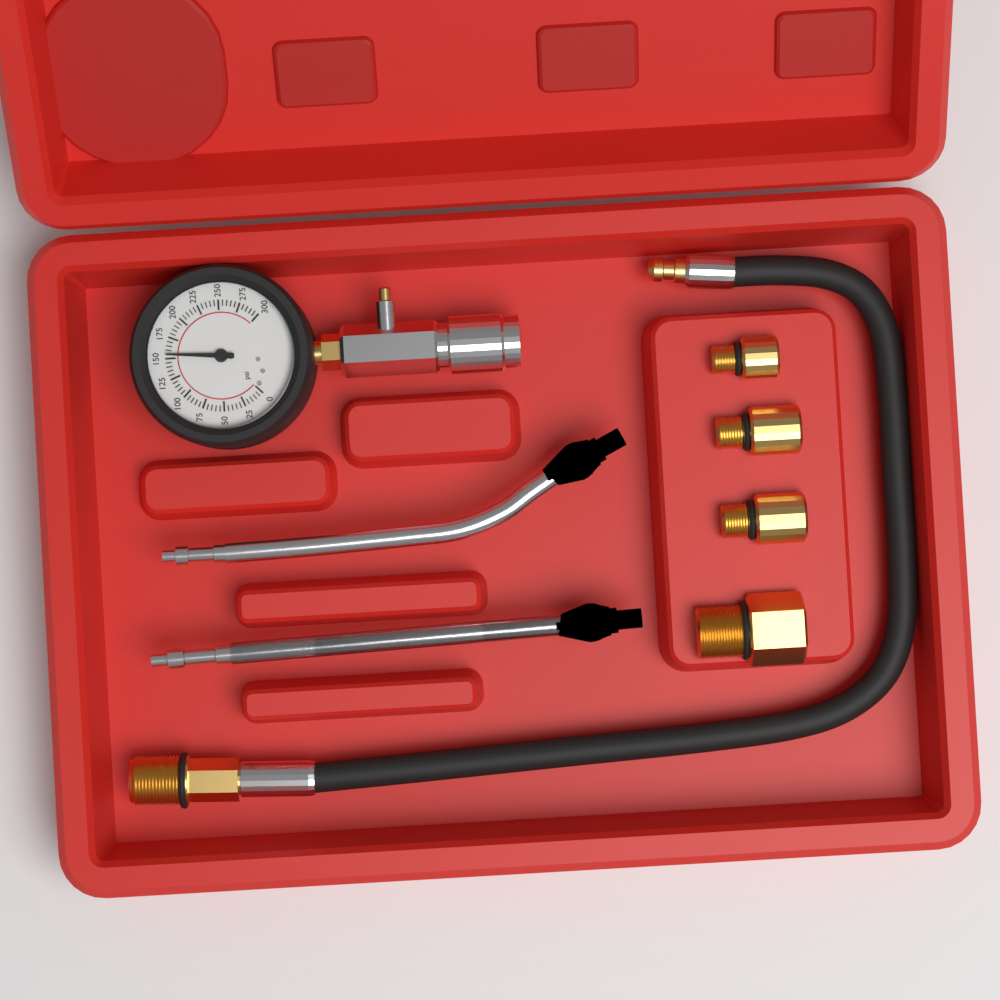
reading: 155 psi
